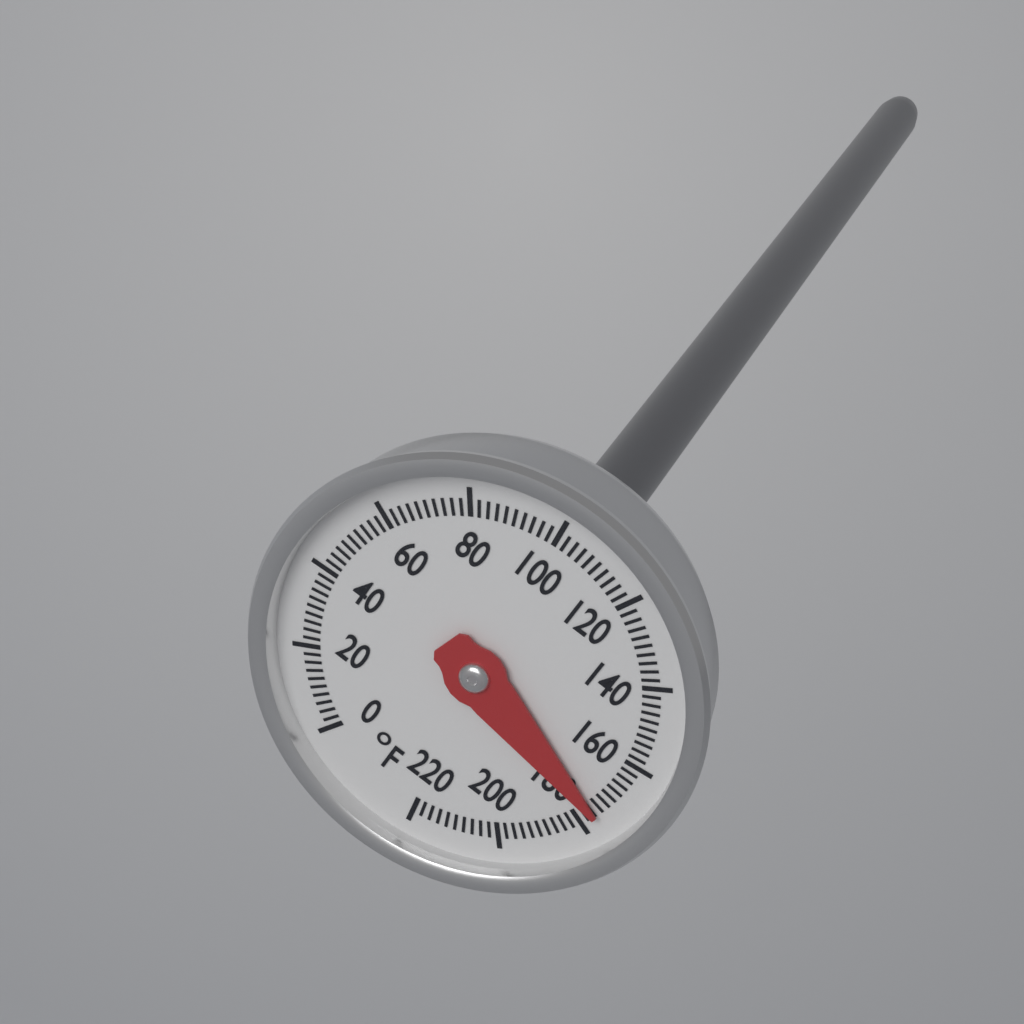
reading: 176 °F
